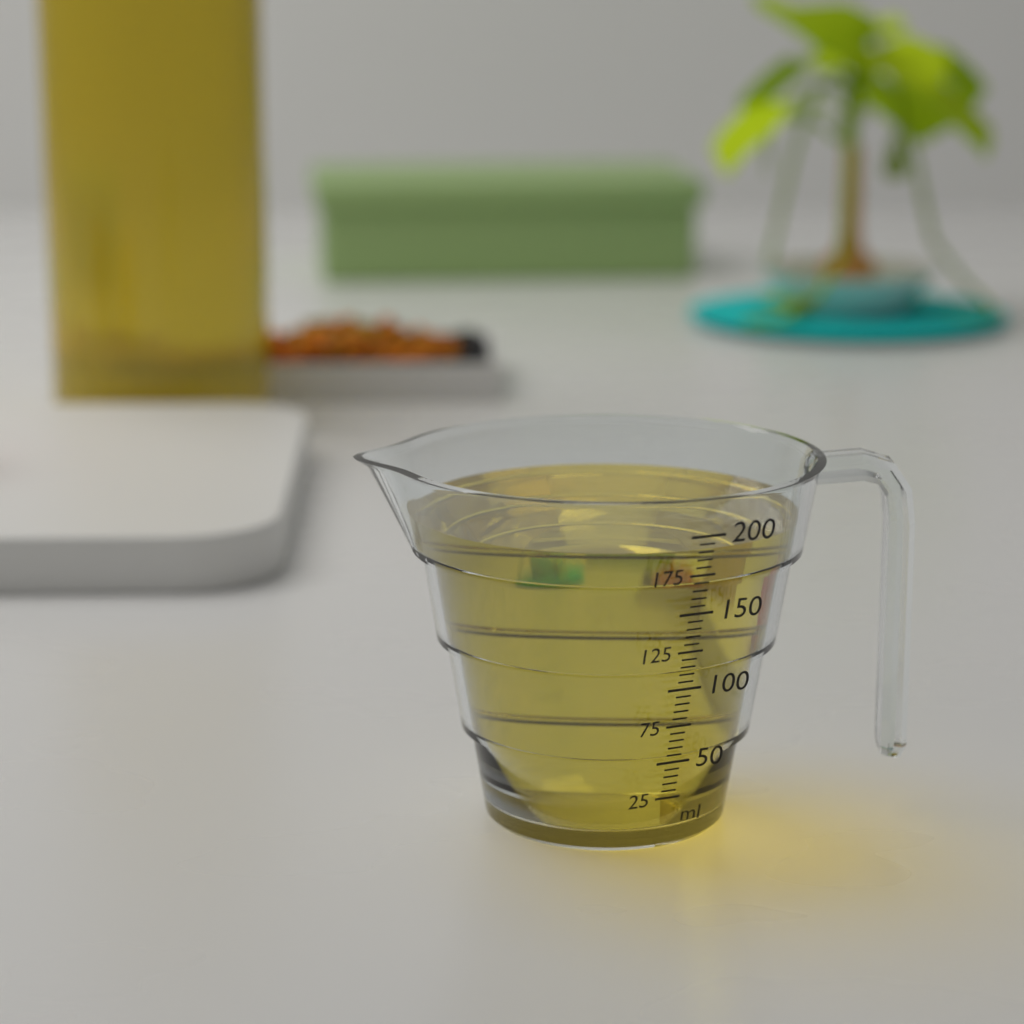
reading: 190 ml
